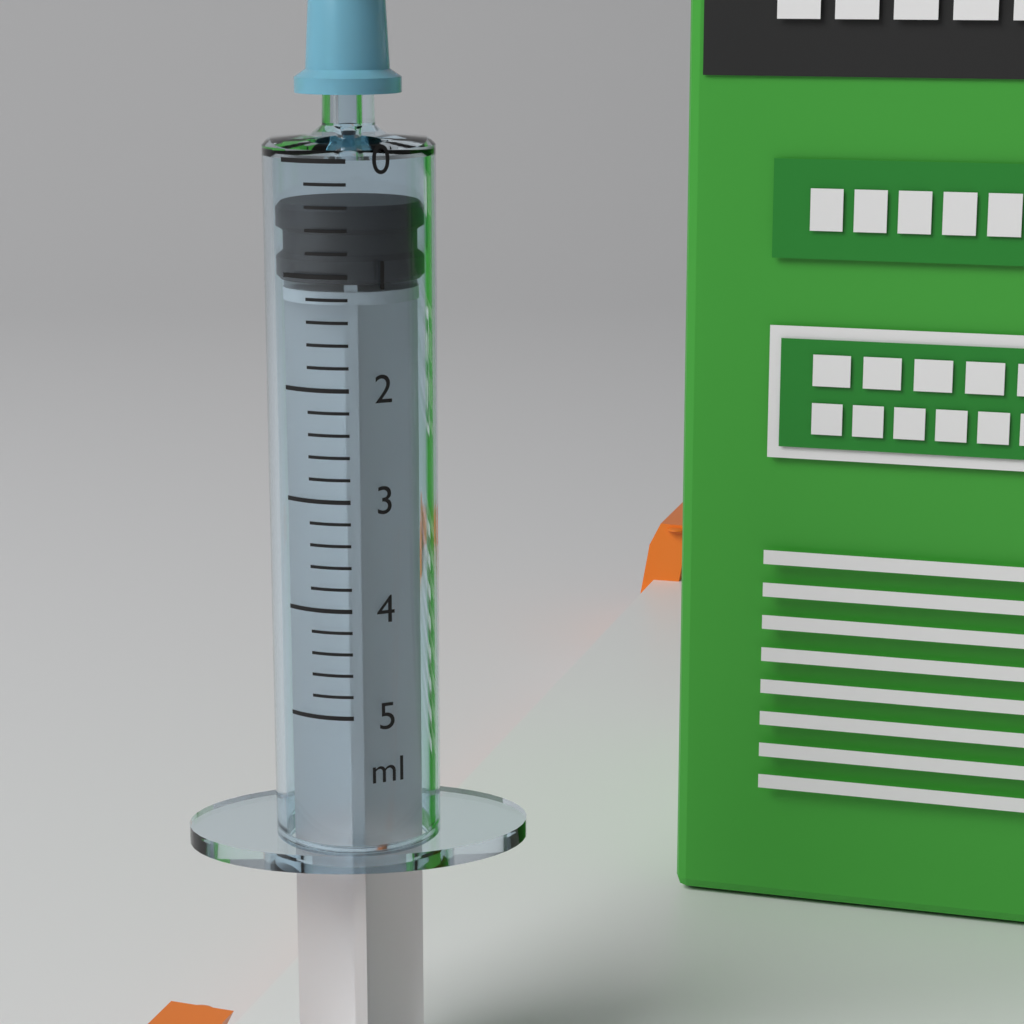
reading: 0.4 ml
